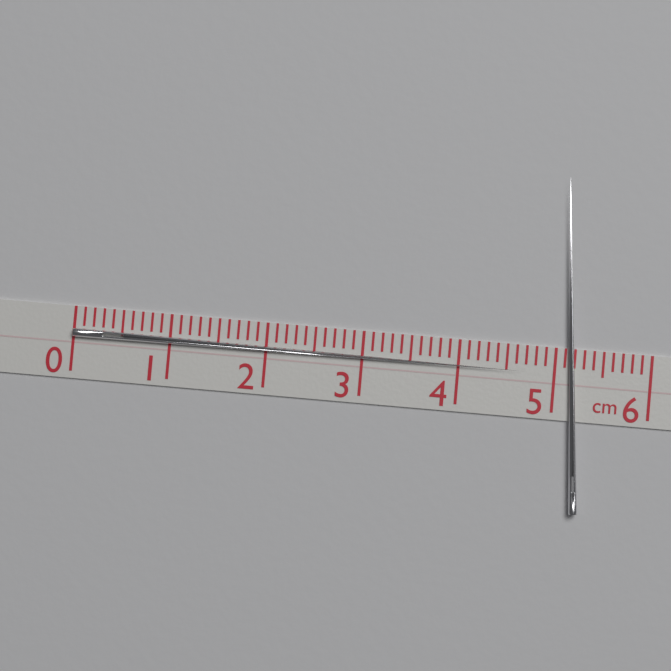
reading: 4.7 cm
